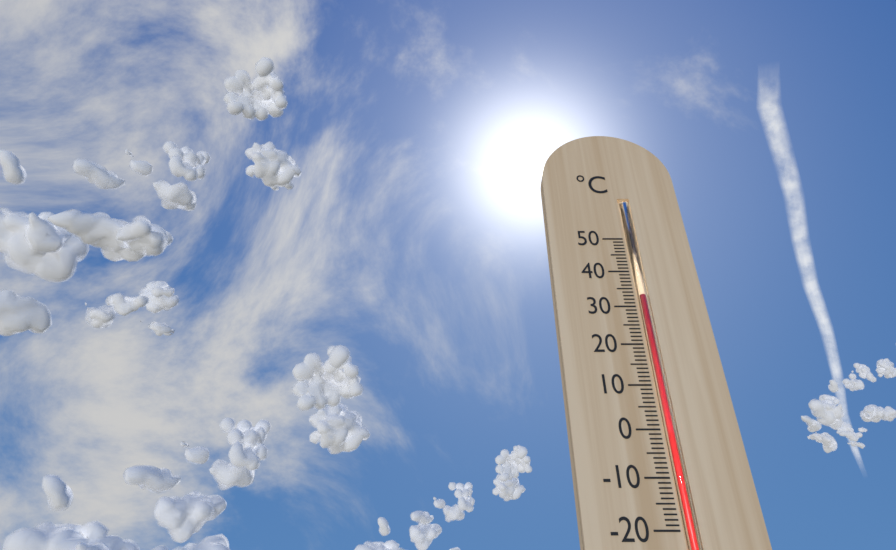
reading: 33 °C
